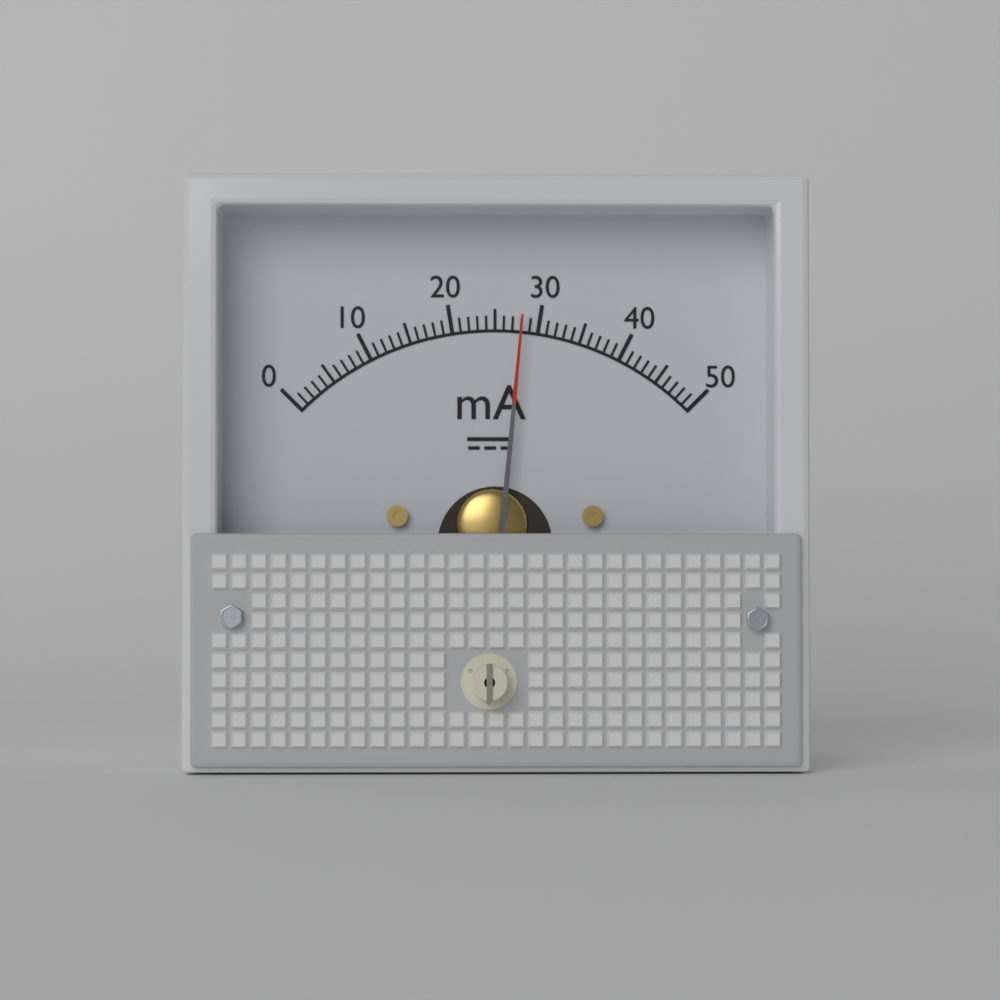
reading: 28 mA
